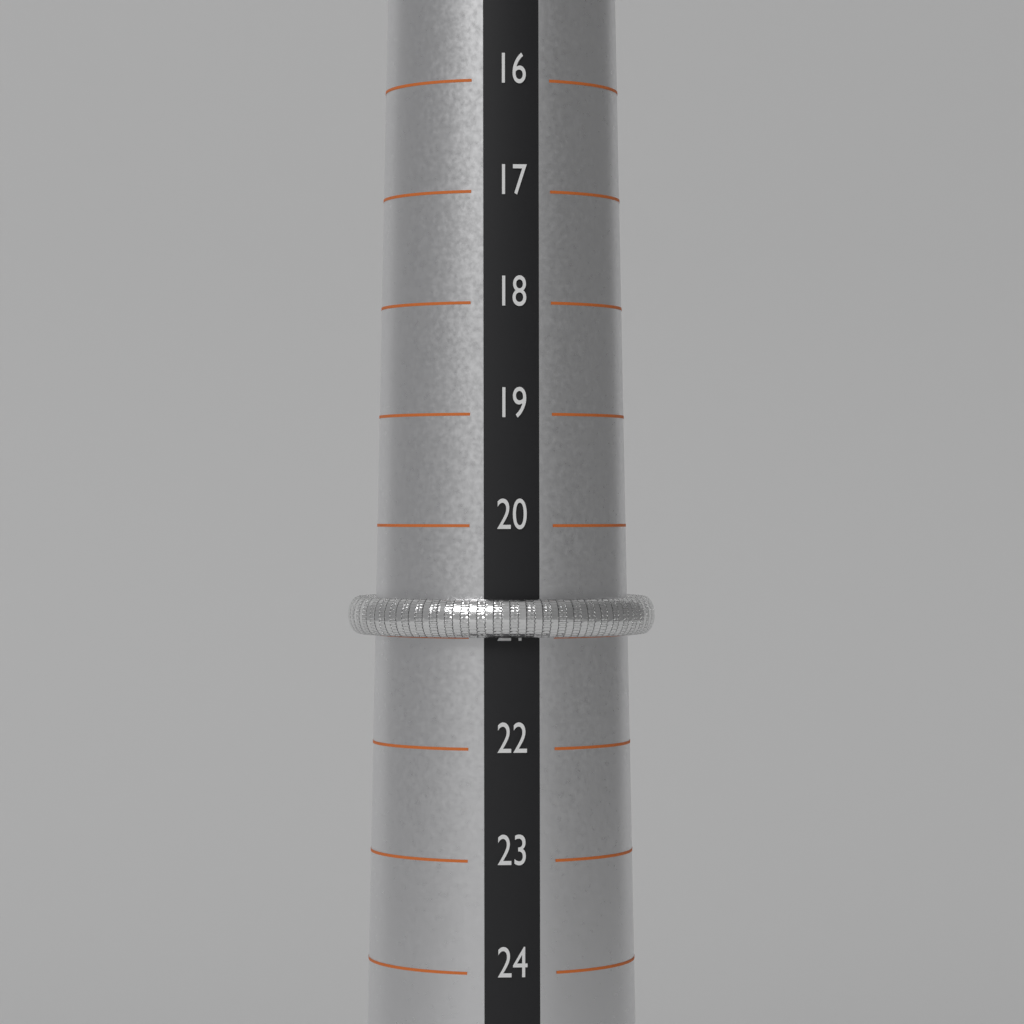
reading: 21 (no unit)
